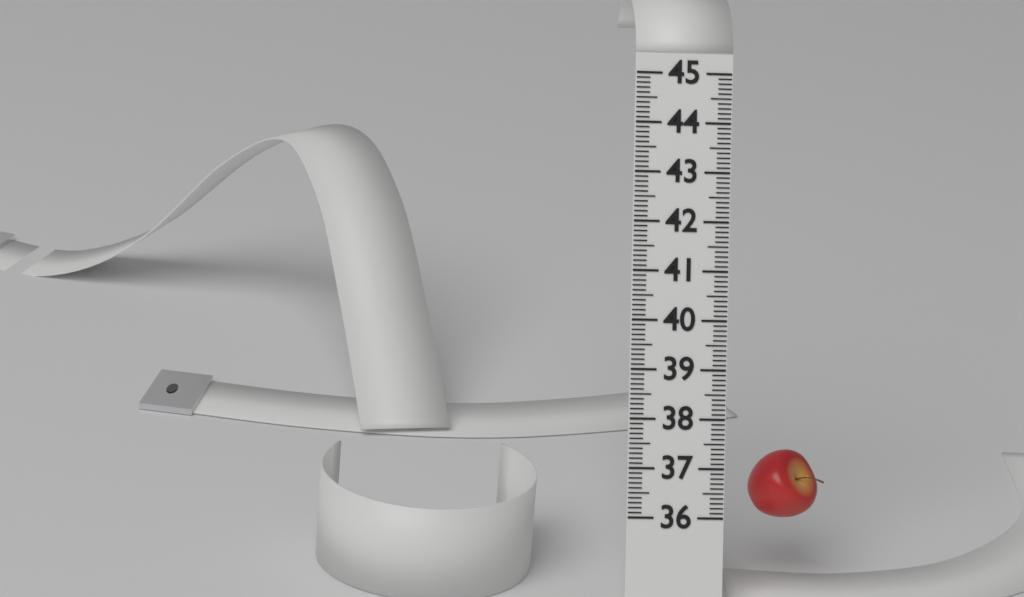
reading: 37.4 (no unit)
